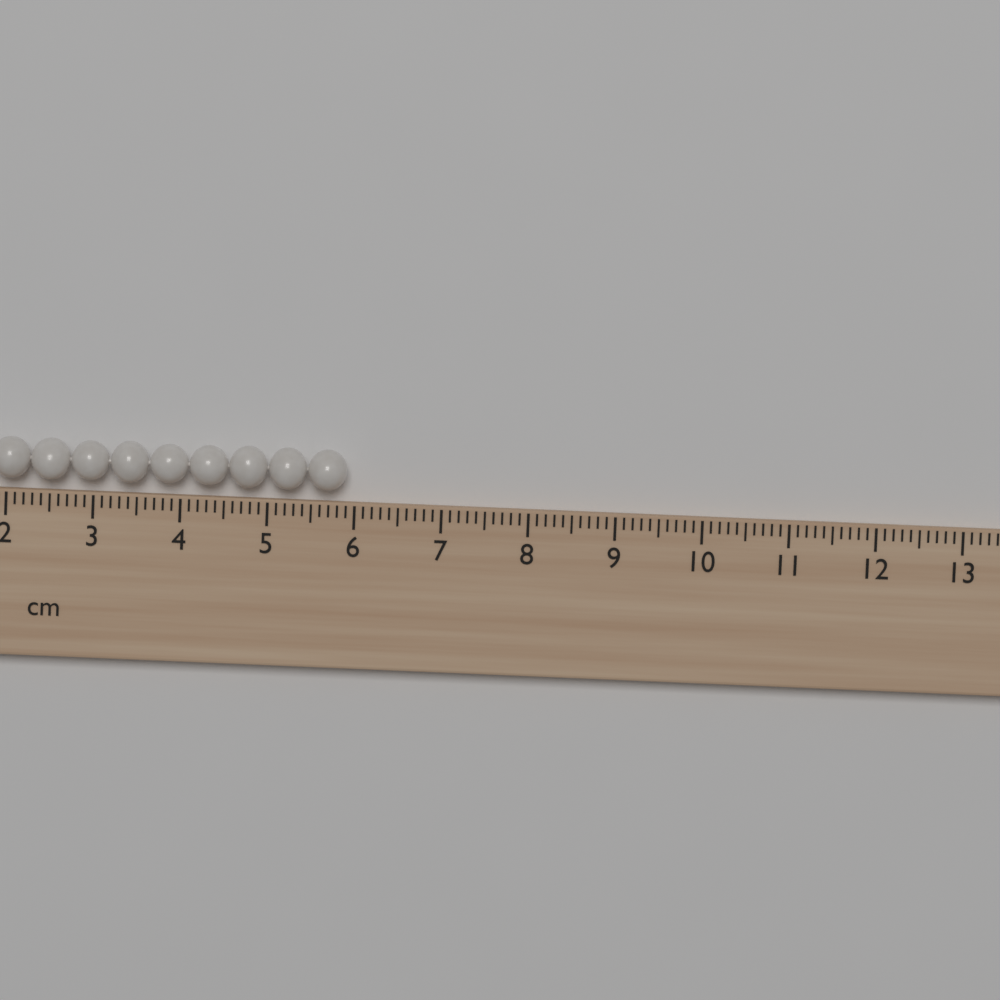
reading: 5.9 cm
